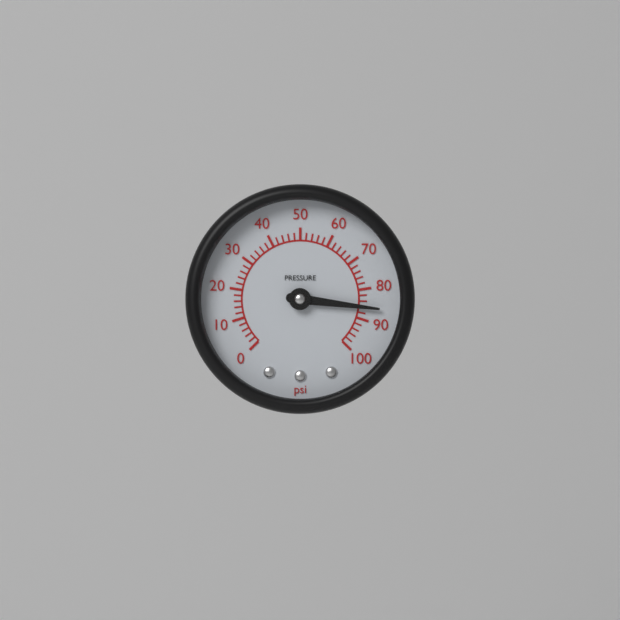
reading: 86 psi
